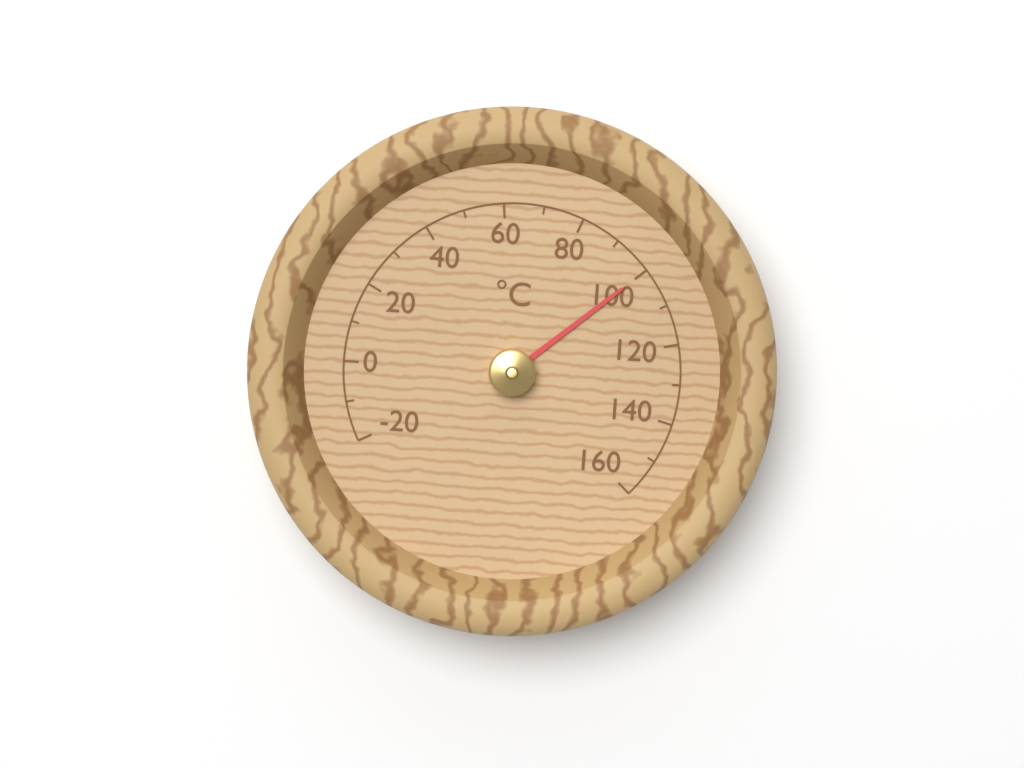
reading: 100 °C
